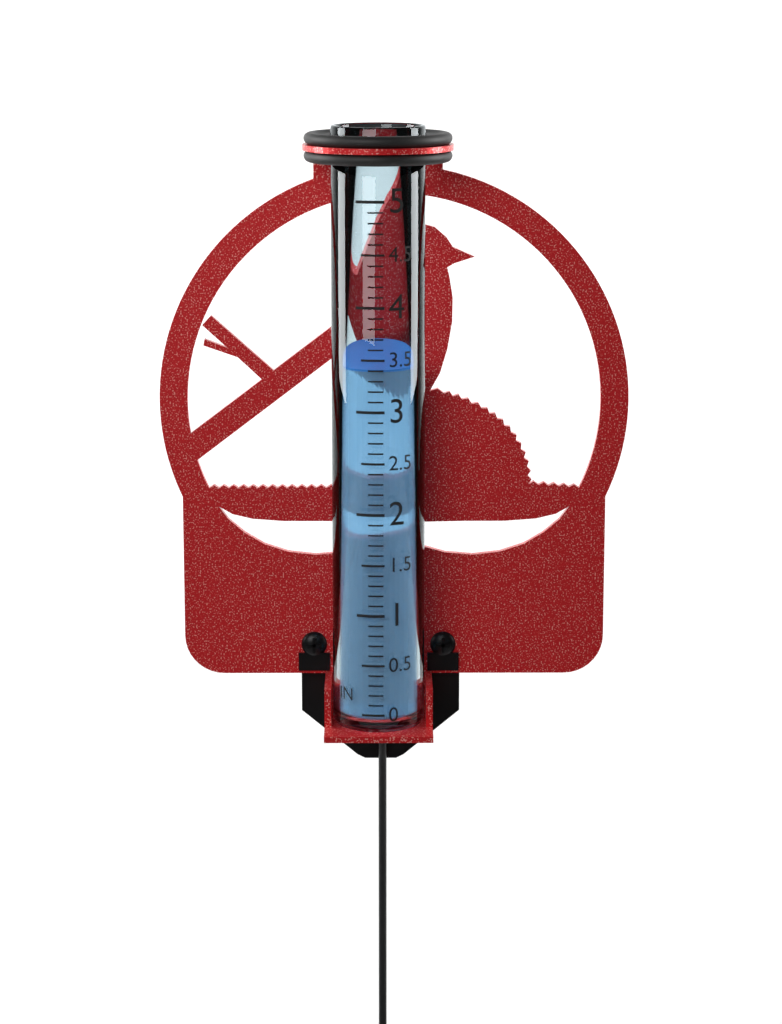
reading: 3.4 in
